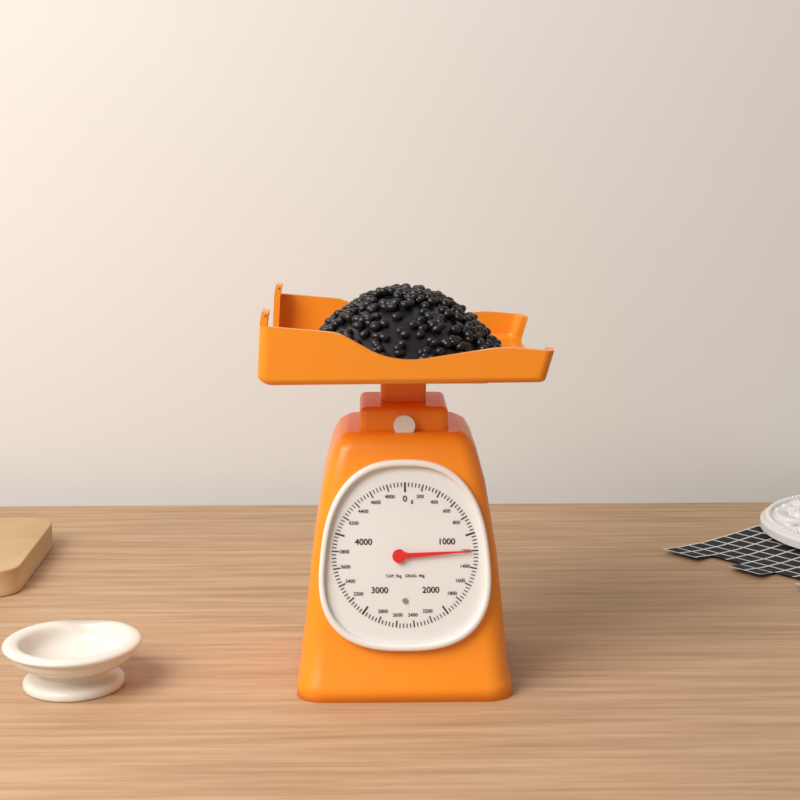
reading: 1200 g
